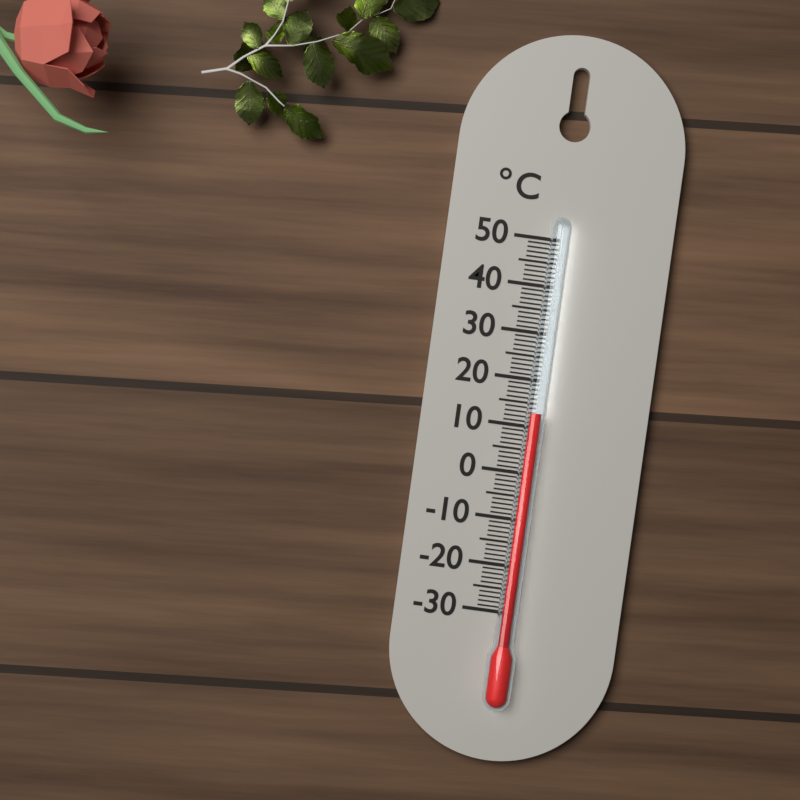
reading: 13 °C
